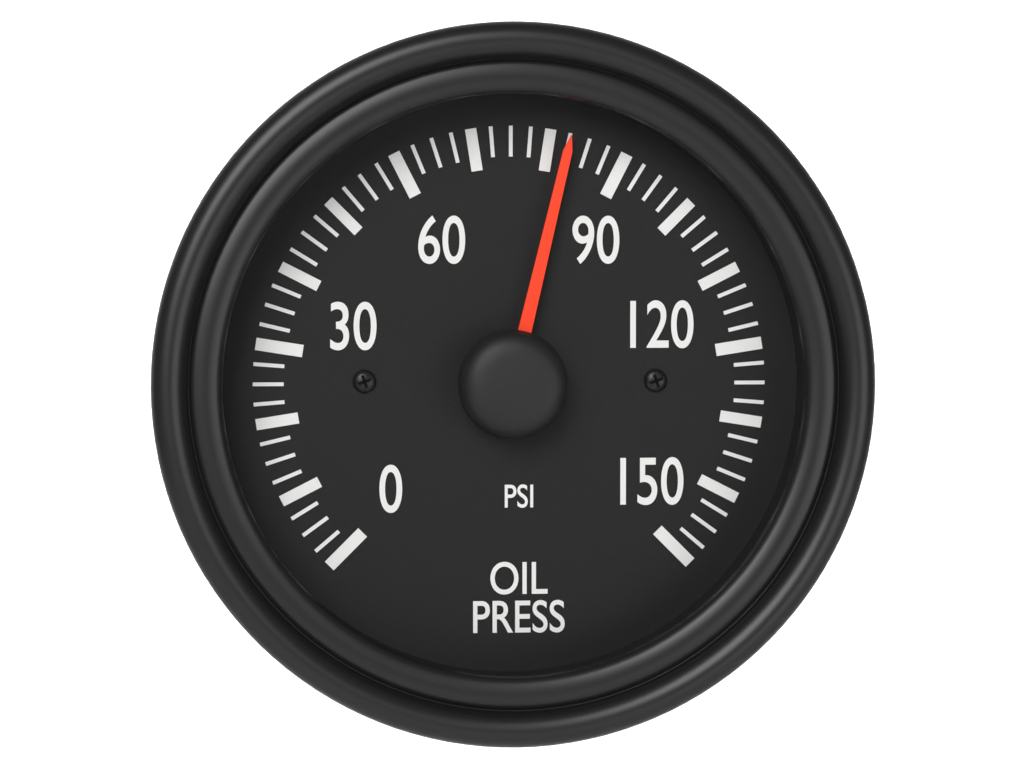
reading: 82.5 psi
